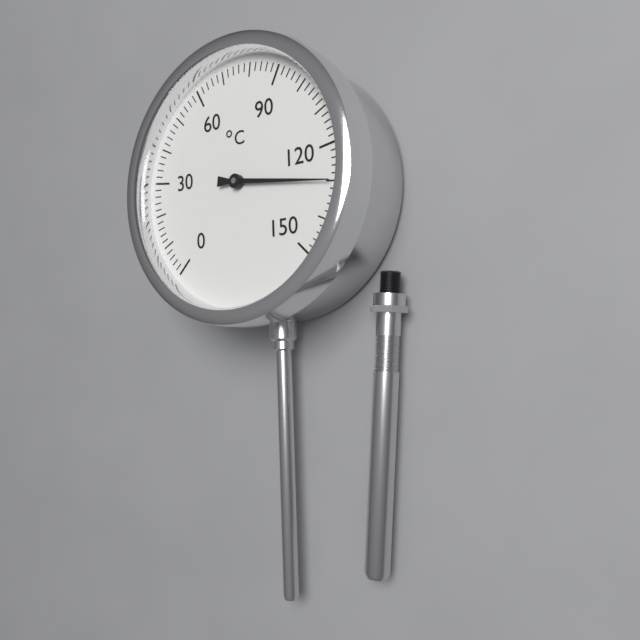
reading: 130 °C
